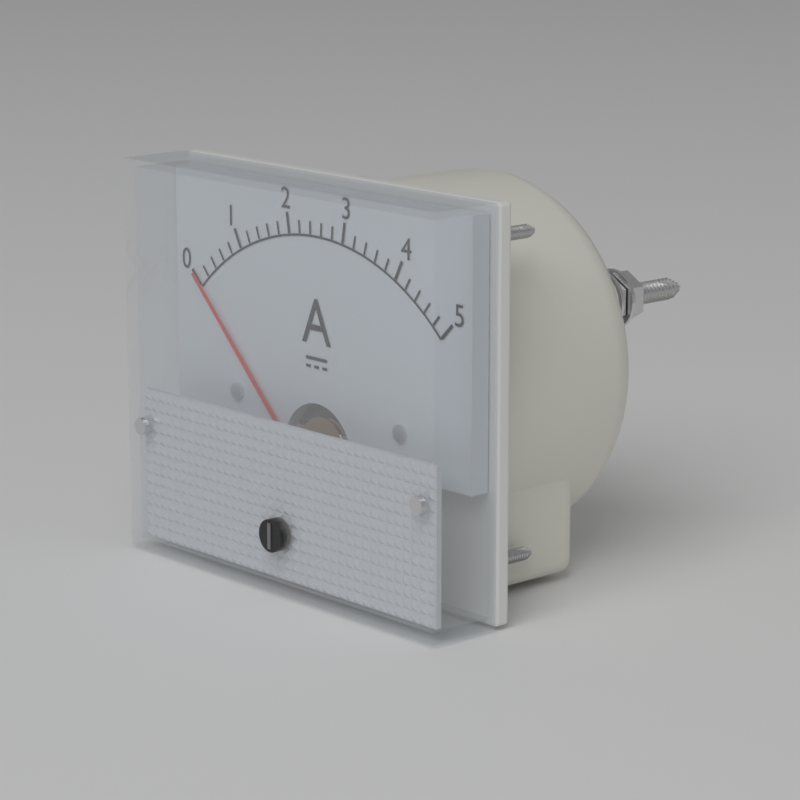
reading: 0.0 A
